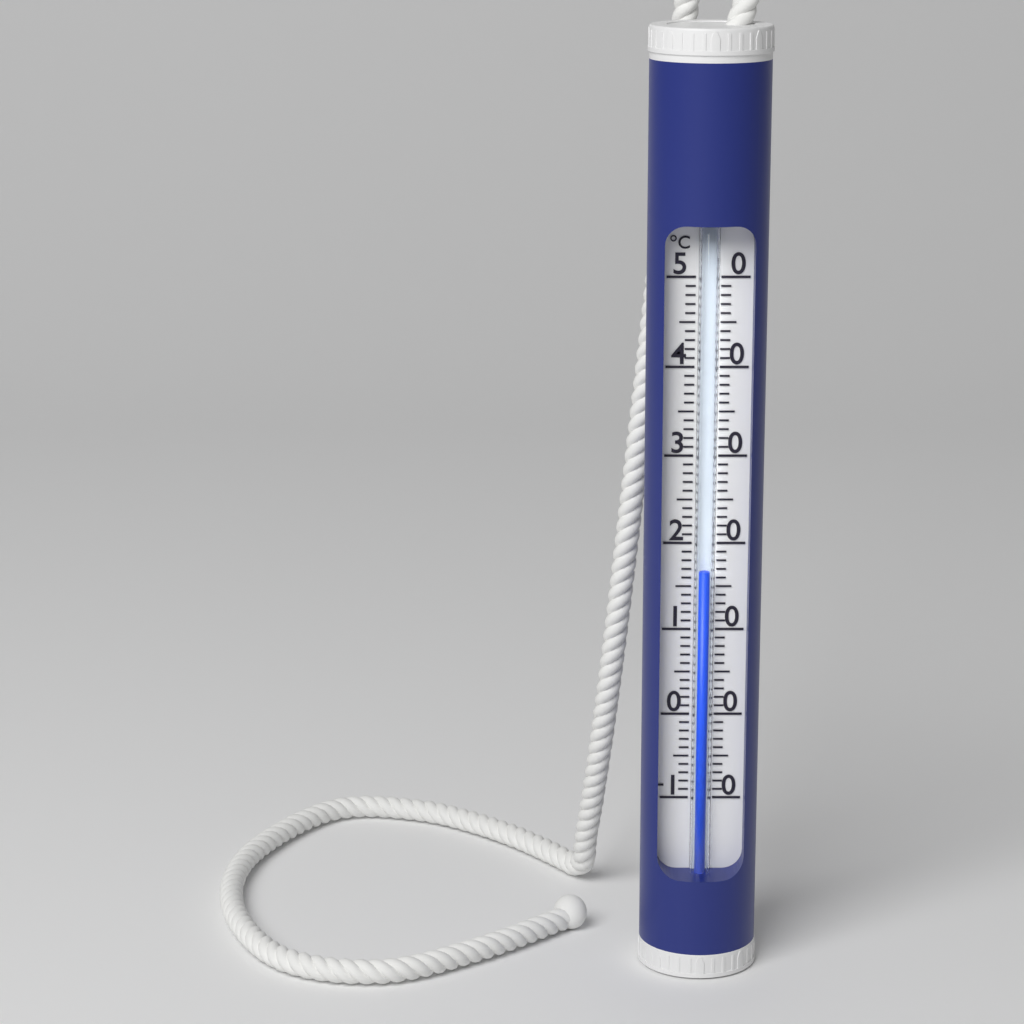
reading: 17 °C
